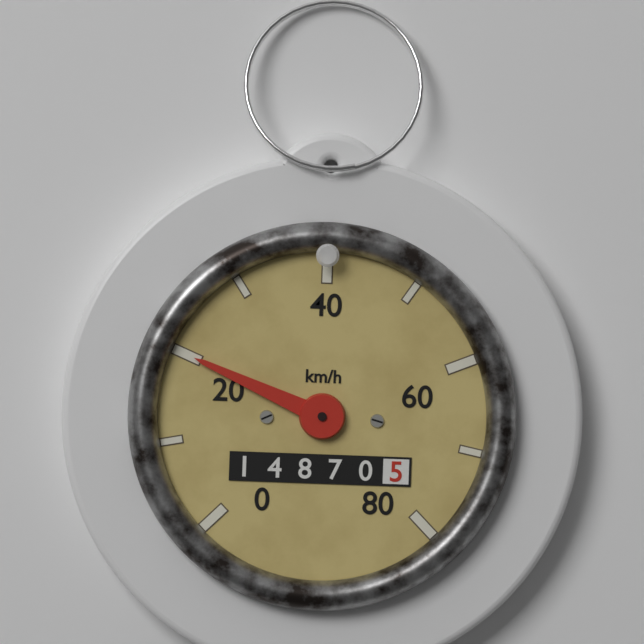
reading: 20 km/h
